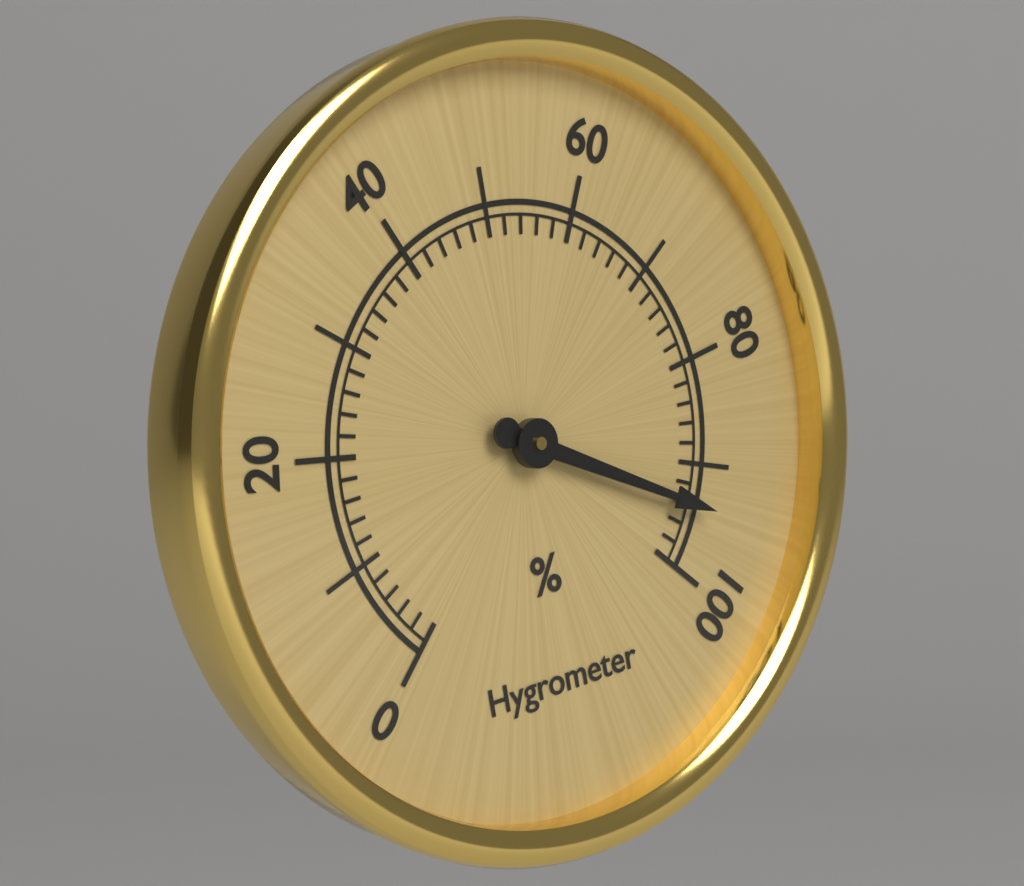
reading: 94 %
